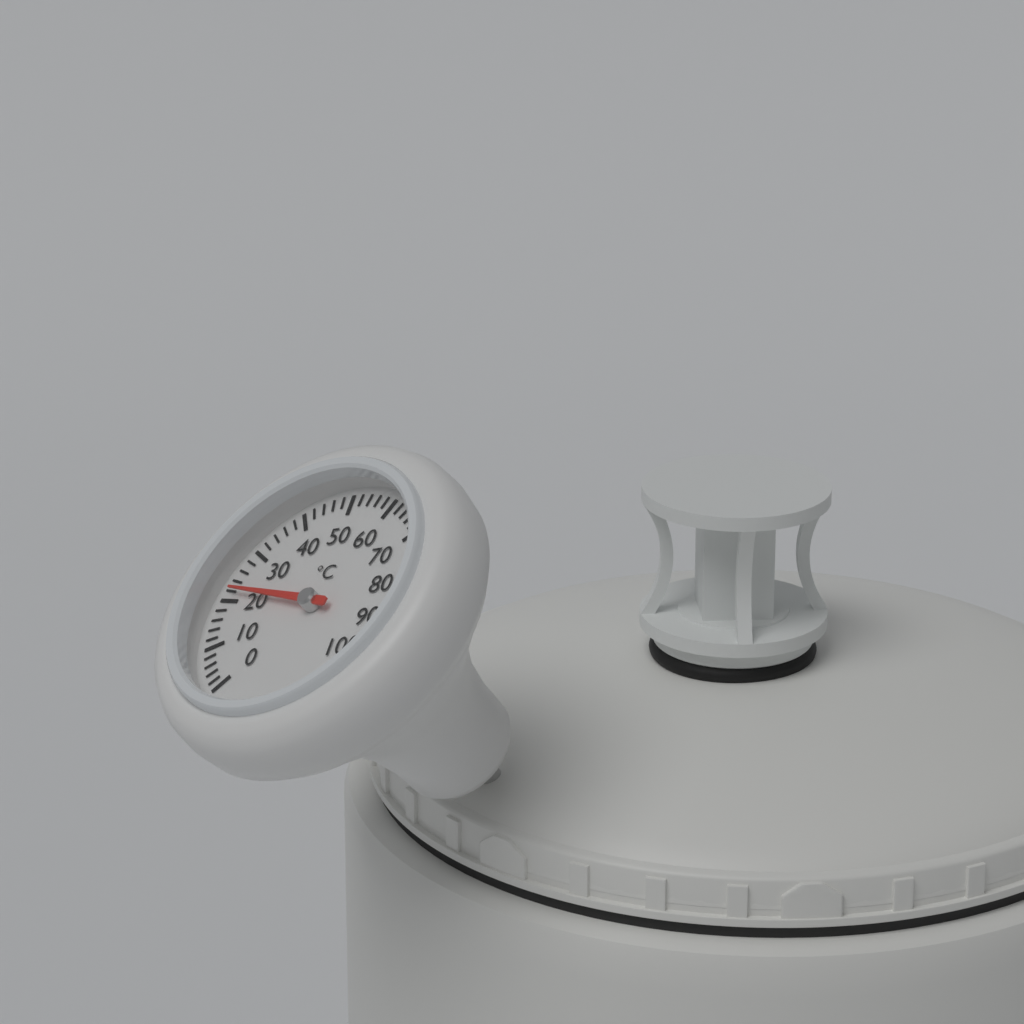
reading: 22 °C
